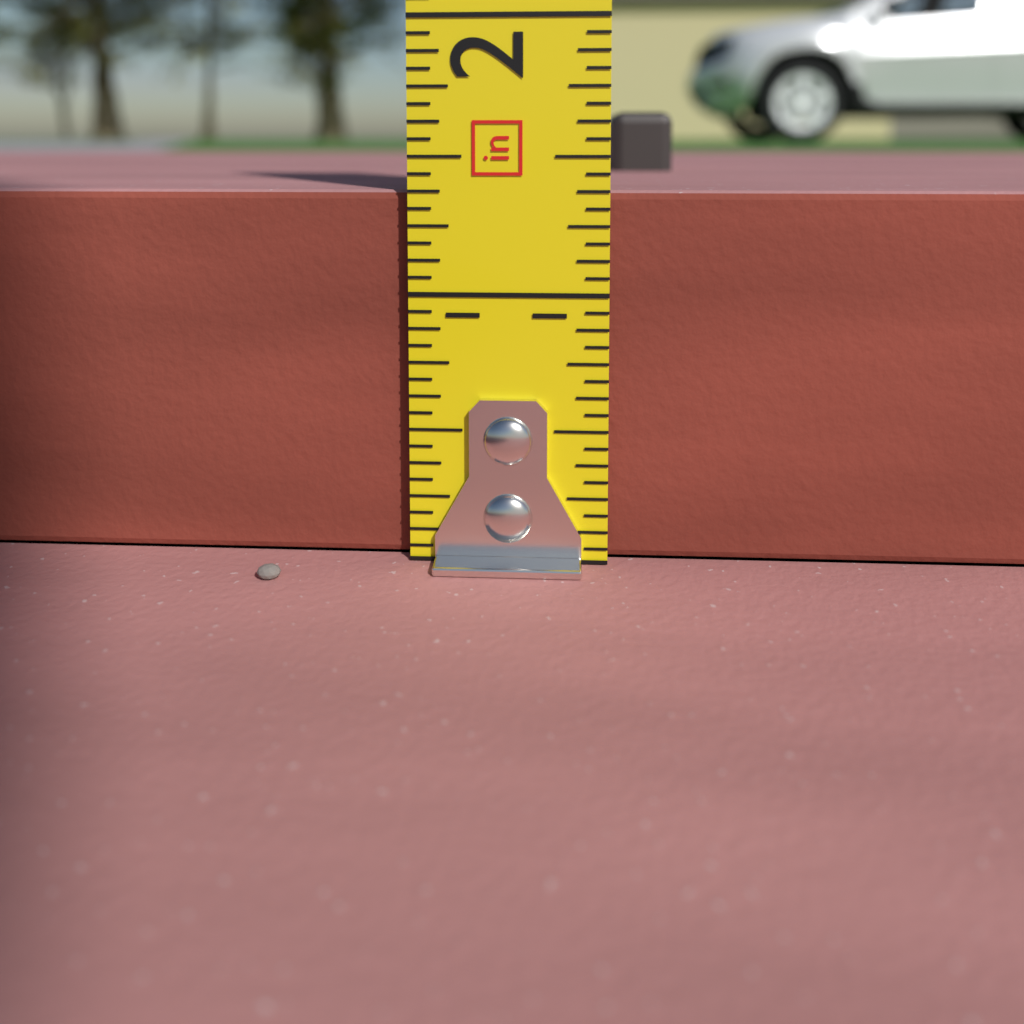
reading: 1.3750 in
